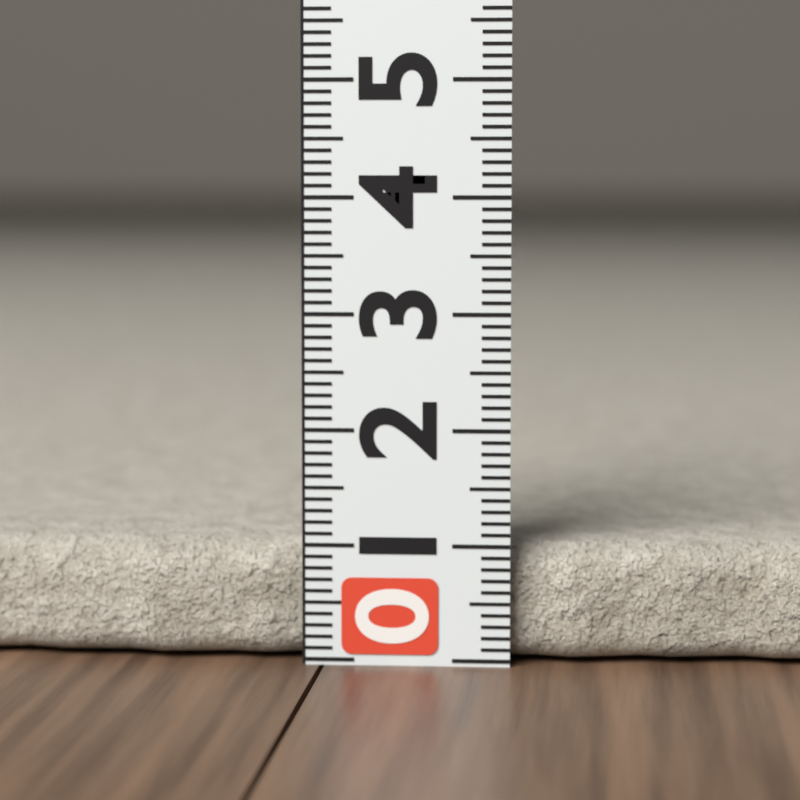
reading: 1.0 (no unit)
